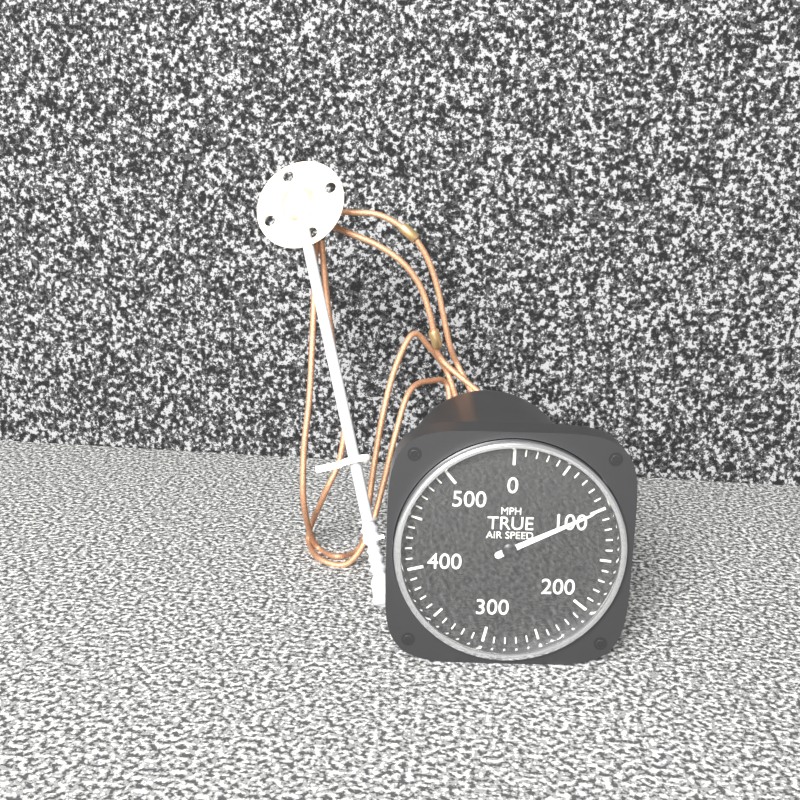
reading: 100 MPH
